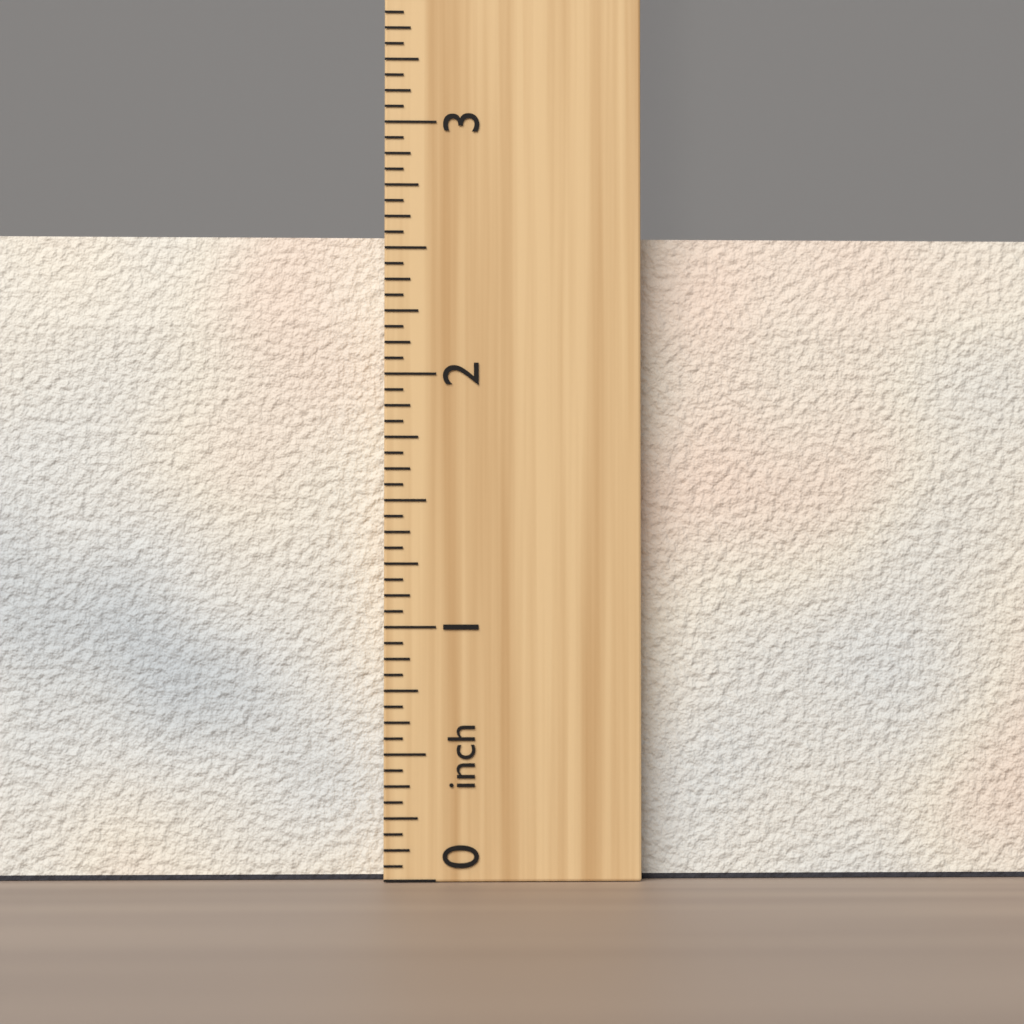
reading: 2.5625 inch
